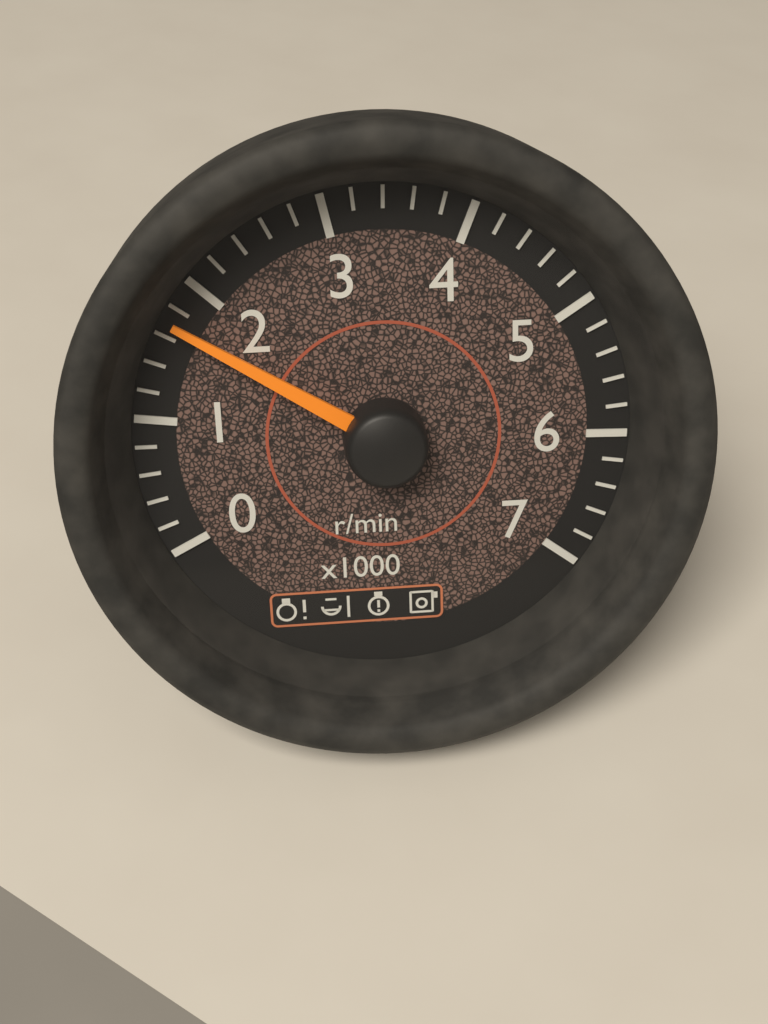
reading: 1700 r/min
